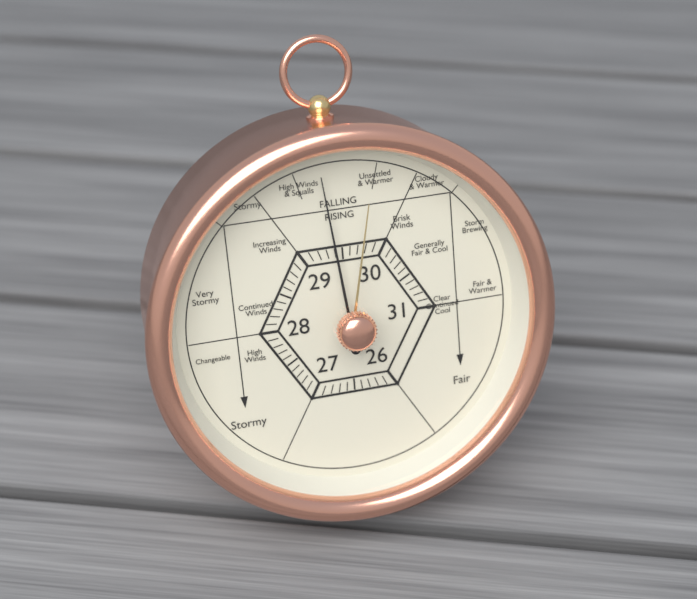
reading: 29.4 (no unit)
